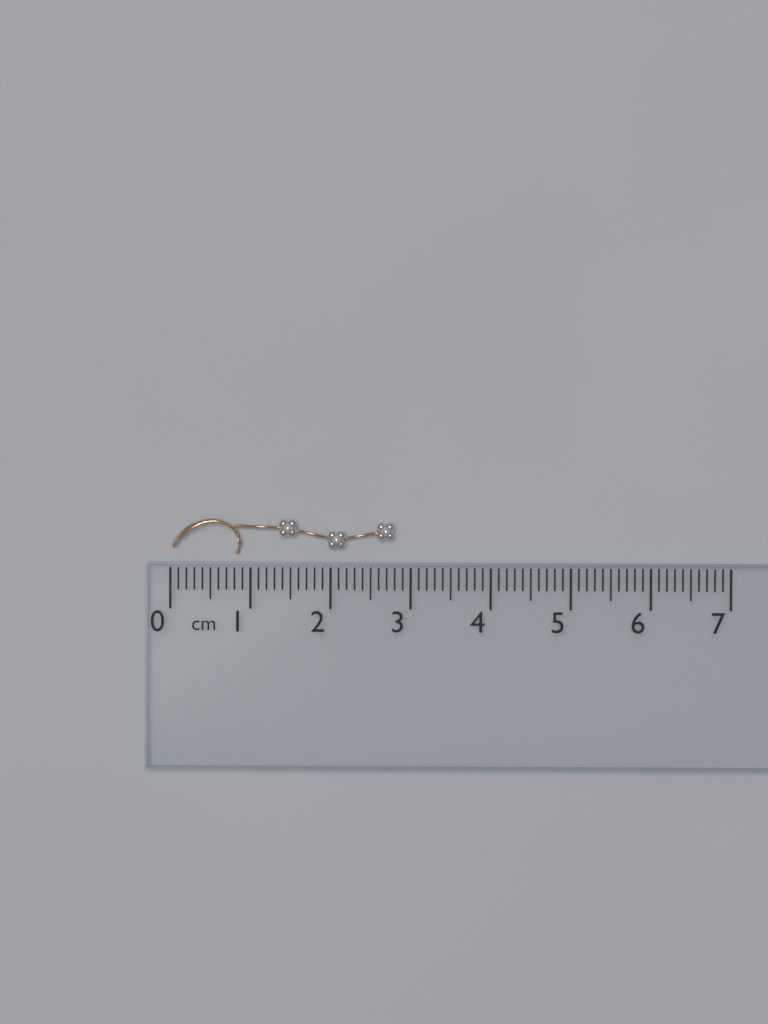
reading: 2.8 cm
